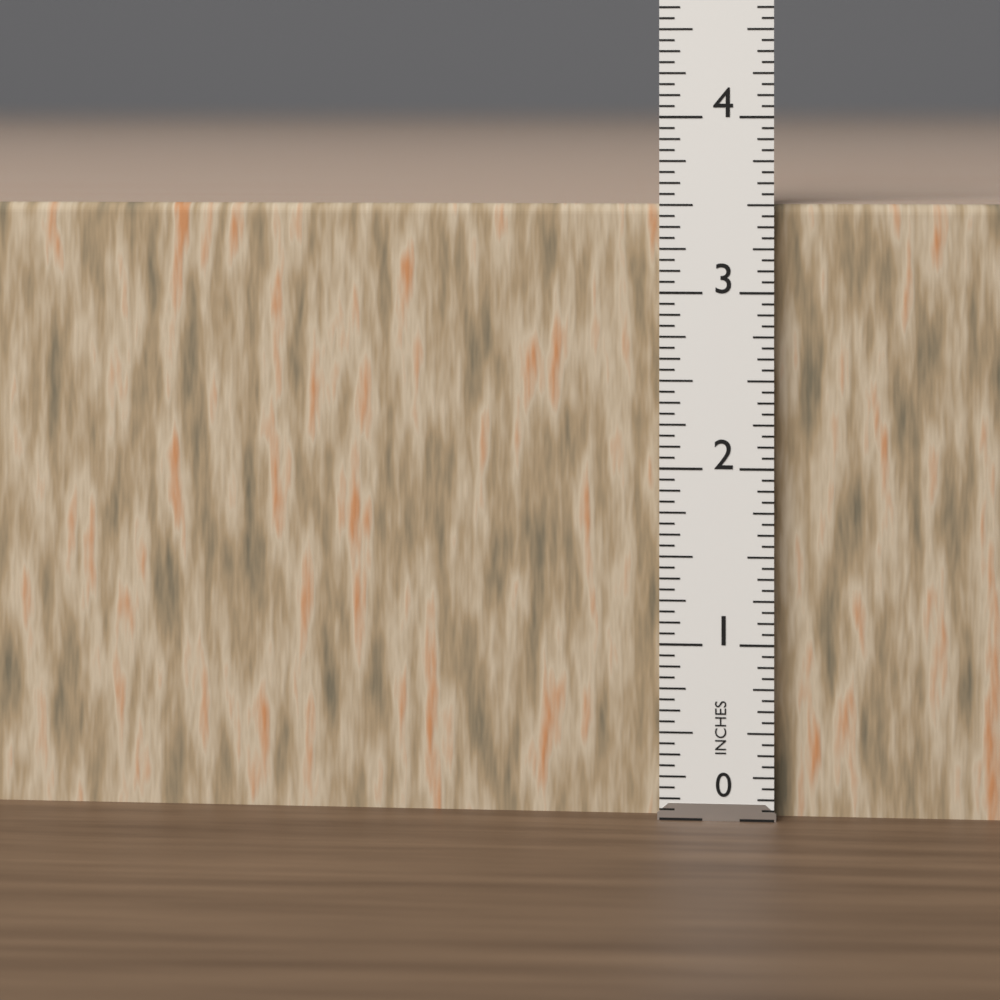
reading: 3.5000 in
